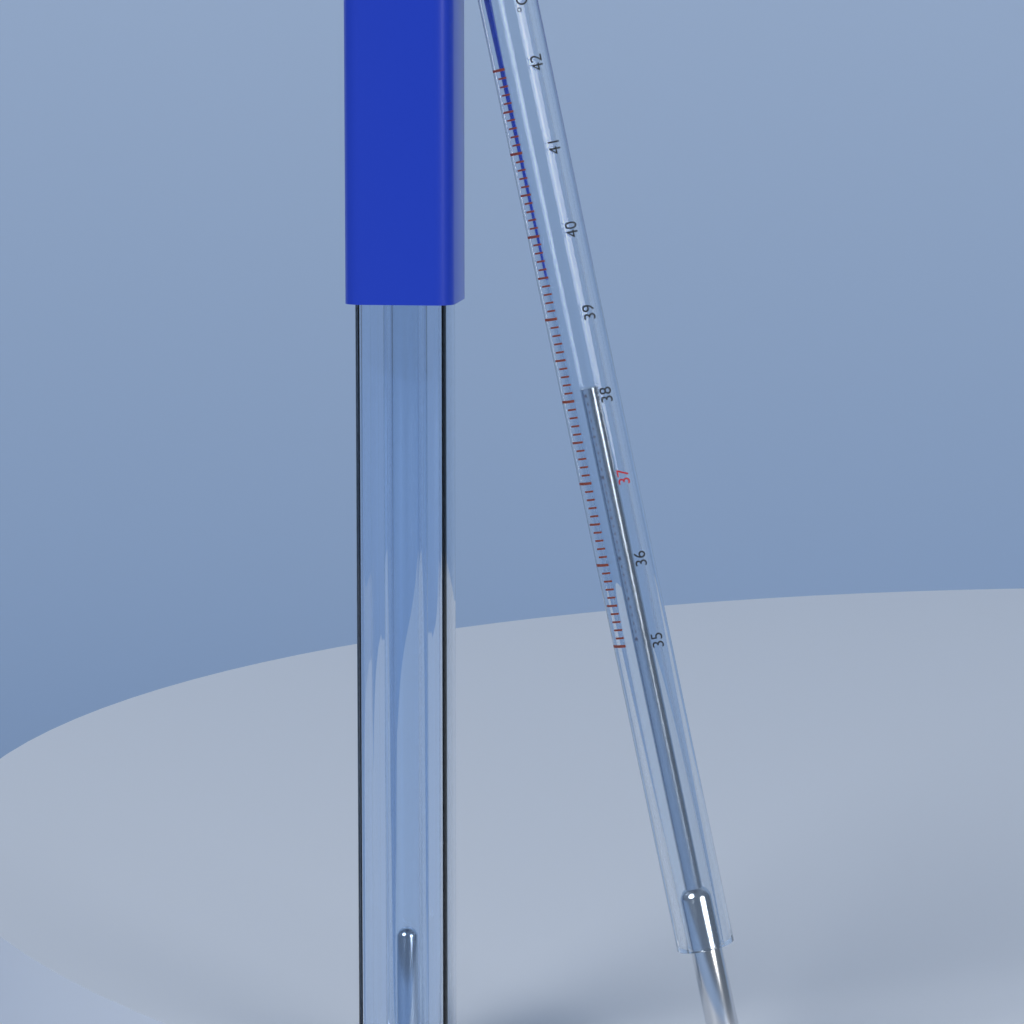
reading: 38.1 °C
